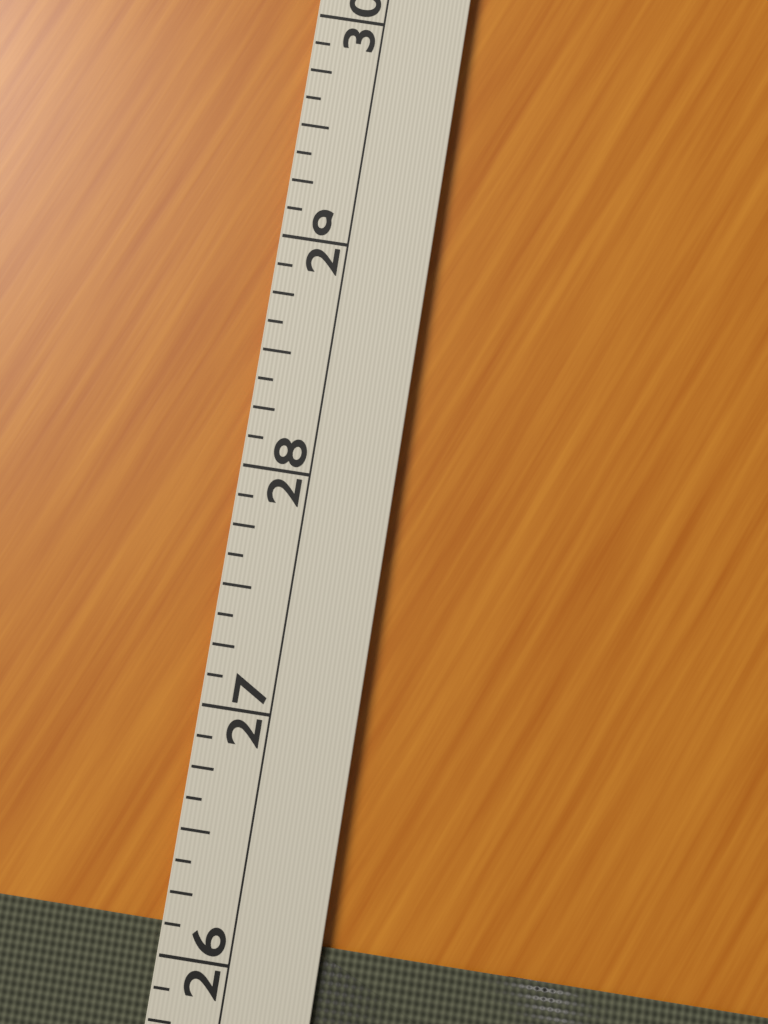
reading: 26.125 (no unit)
